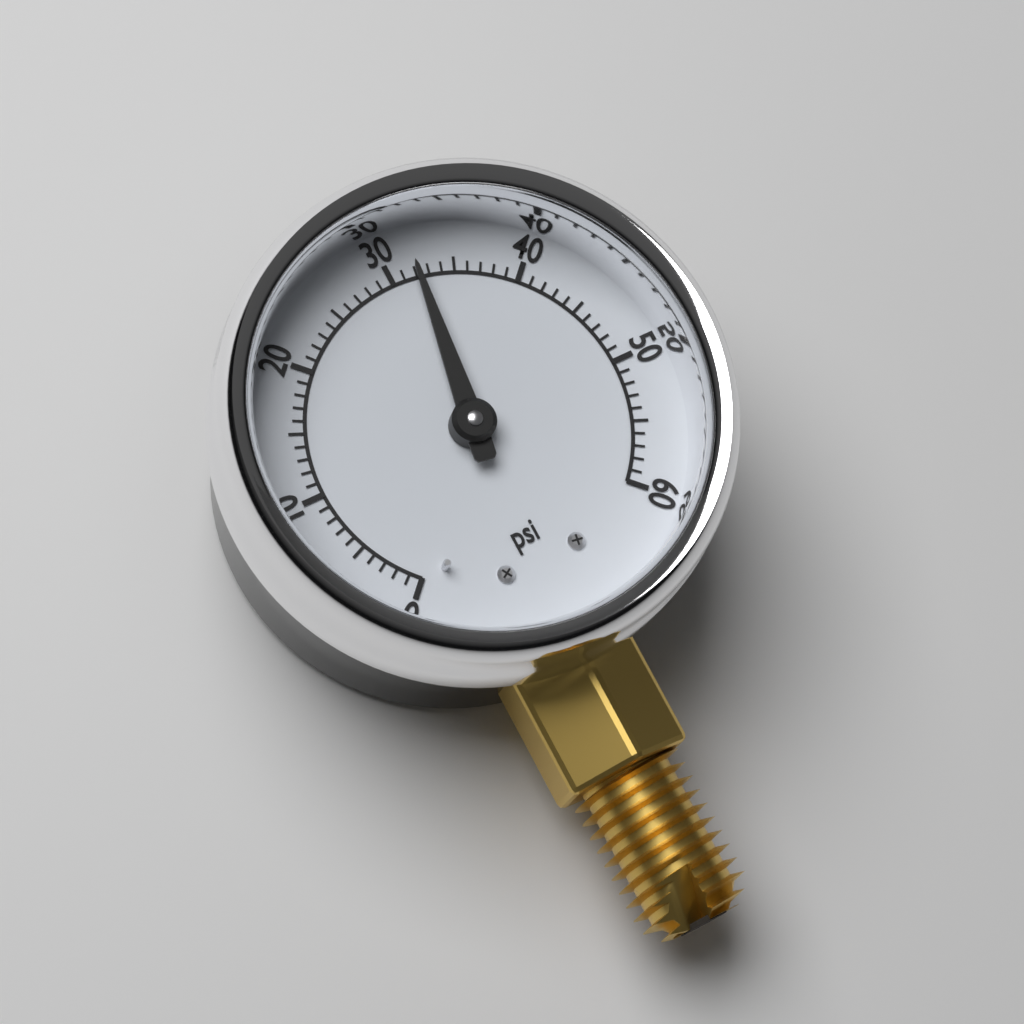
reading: 32 psi
